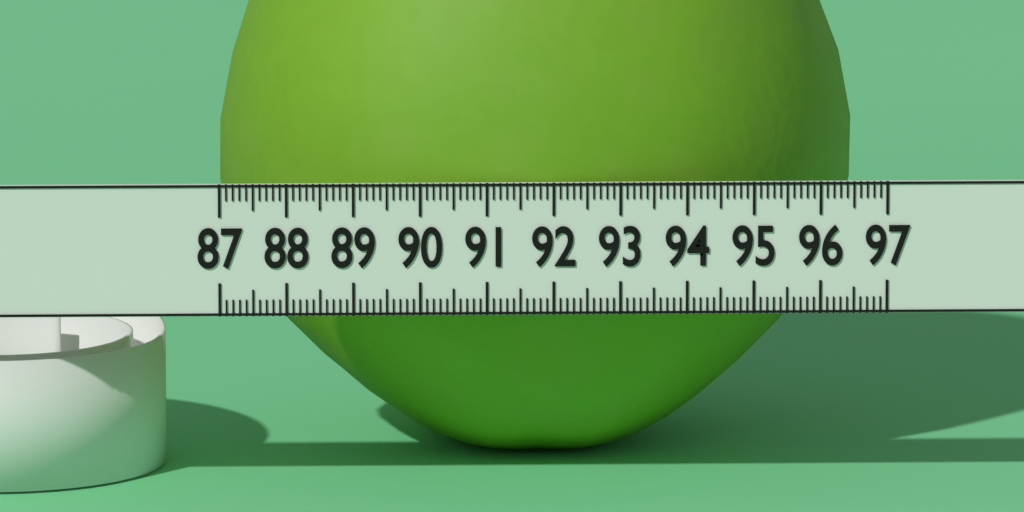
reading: 96.8 (no unit)
